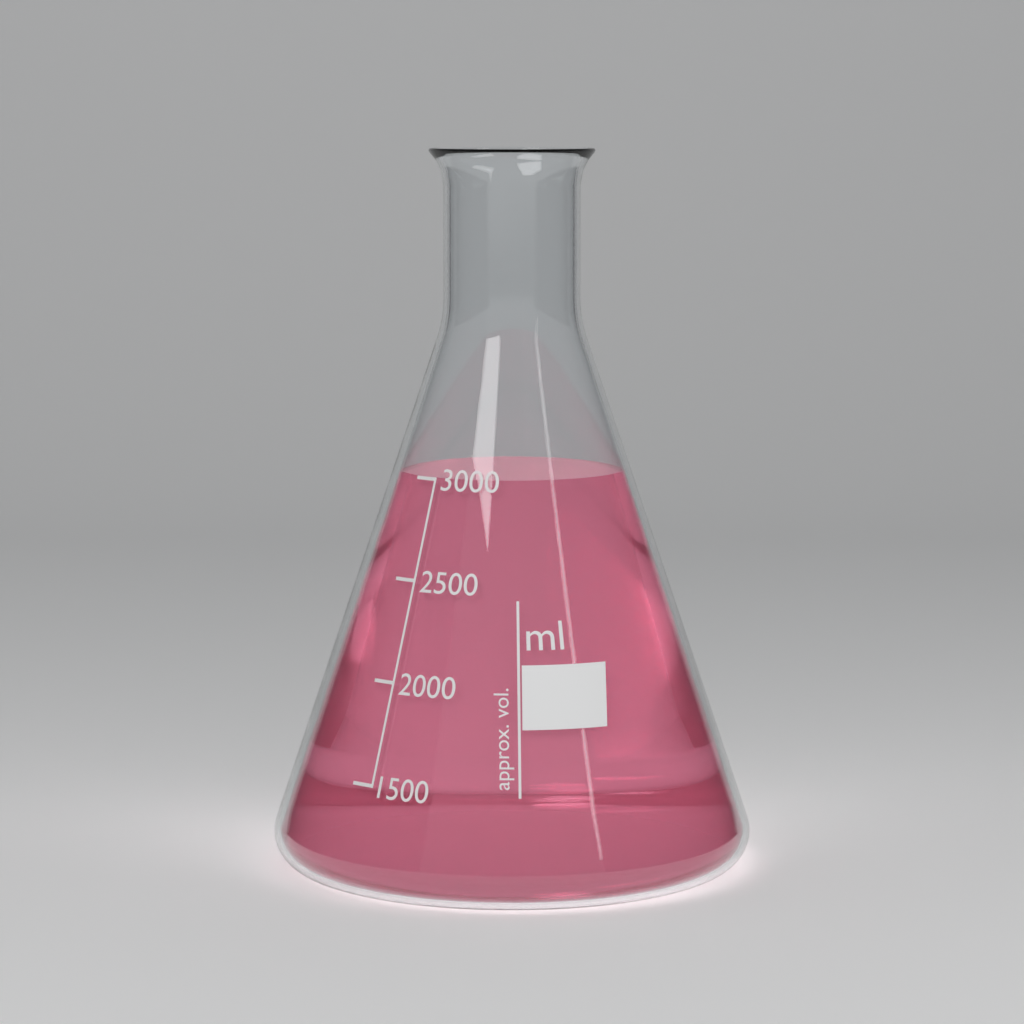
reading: 3000 ml
